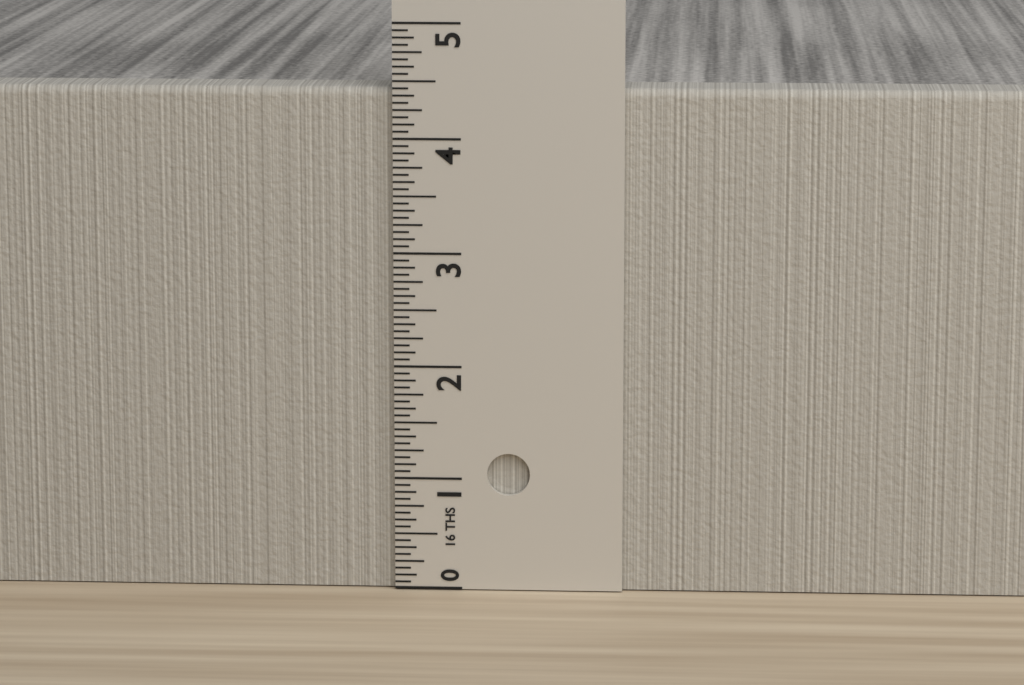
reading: 4.4375 in
